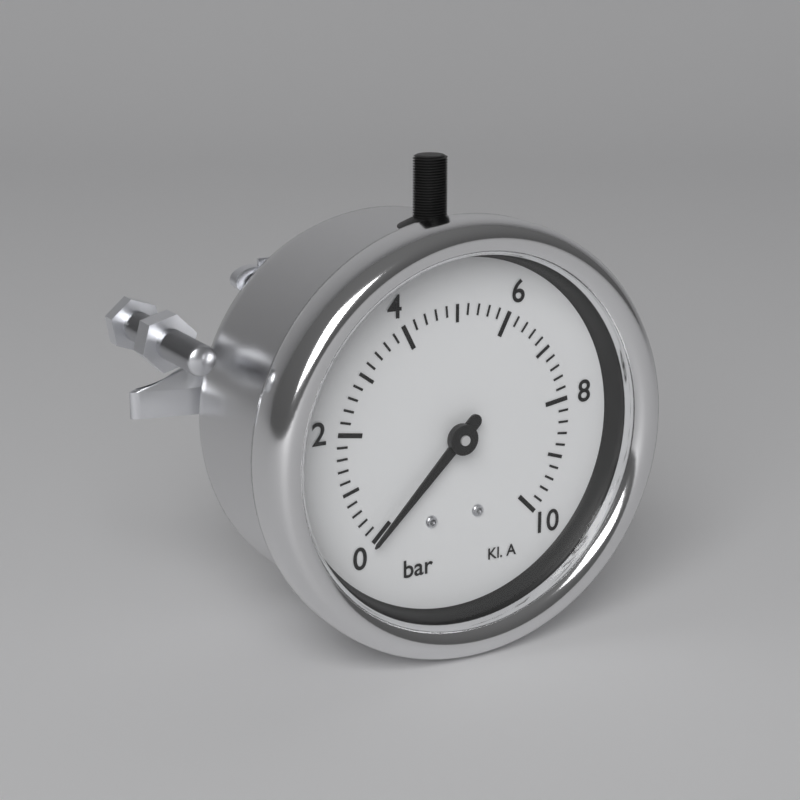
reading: 0.0 bar
